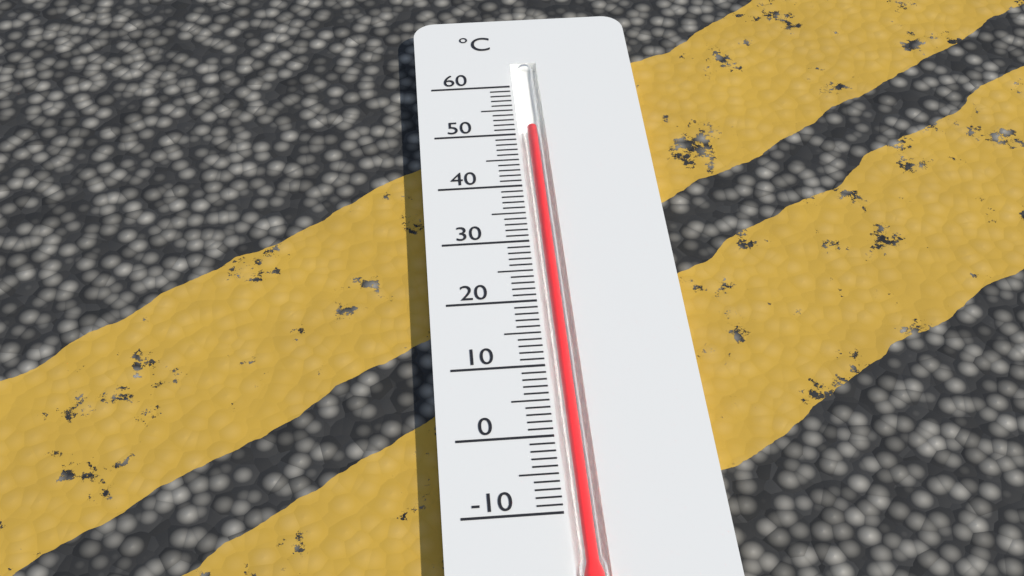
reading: 51 °C
